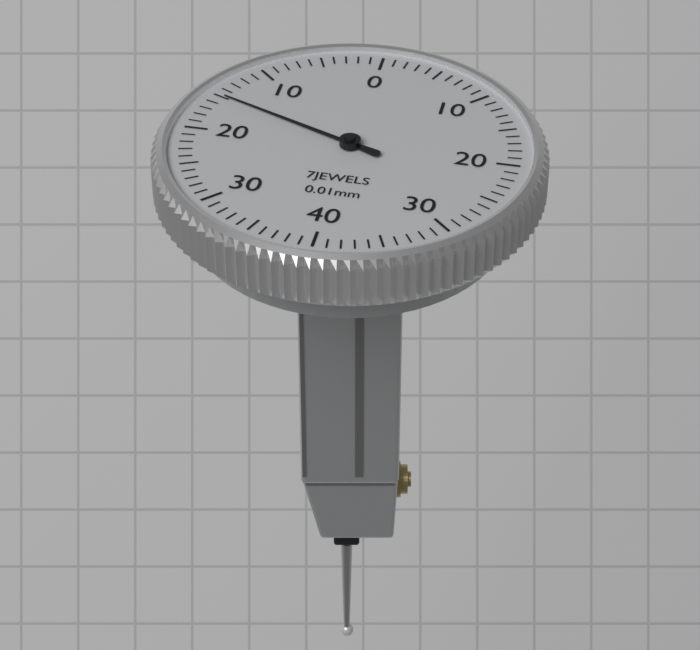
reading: 0.15 mm
